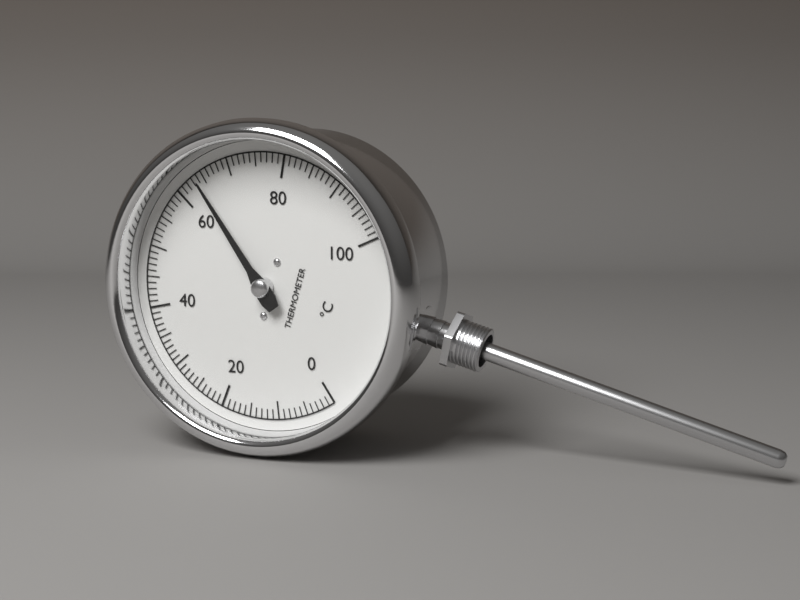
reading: 64 °C
